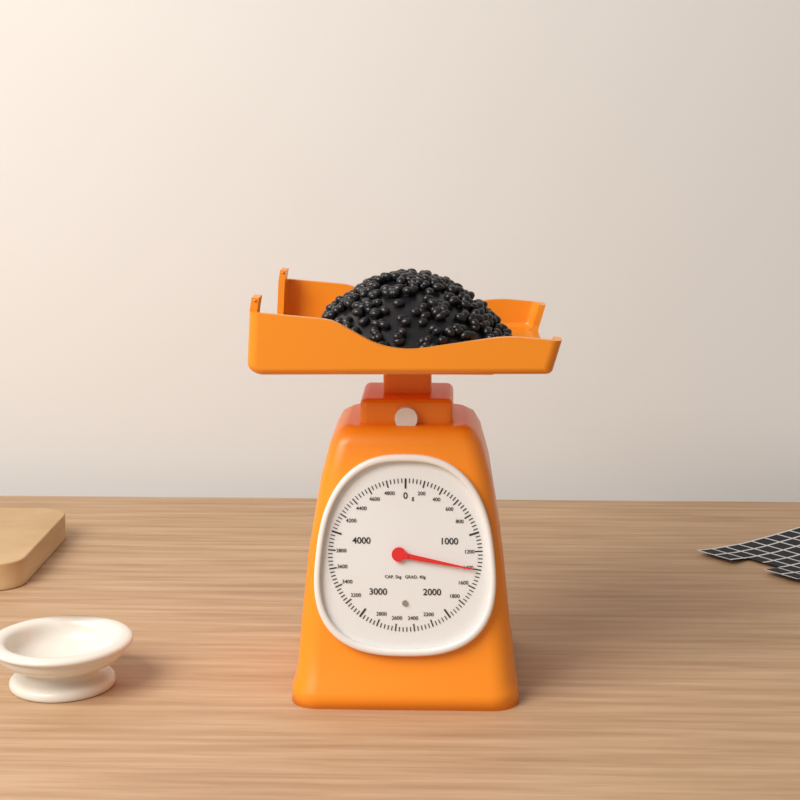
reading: 1400 g
